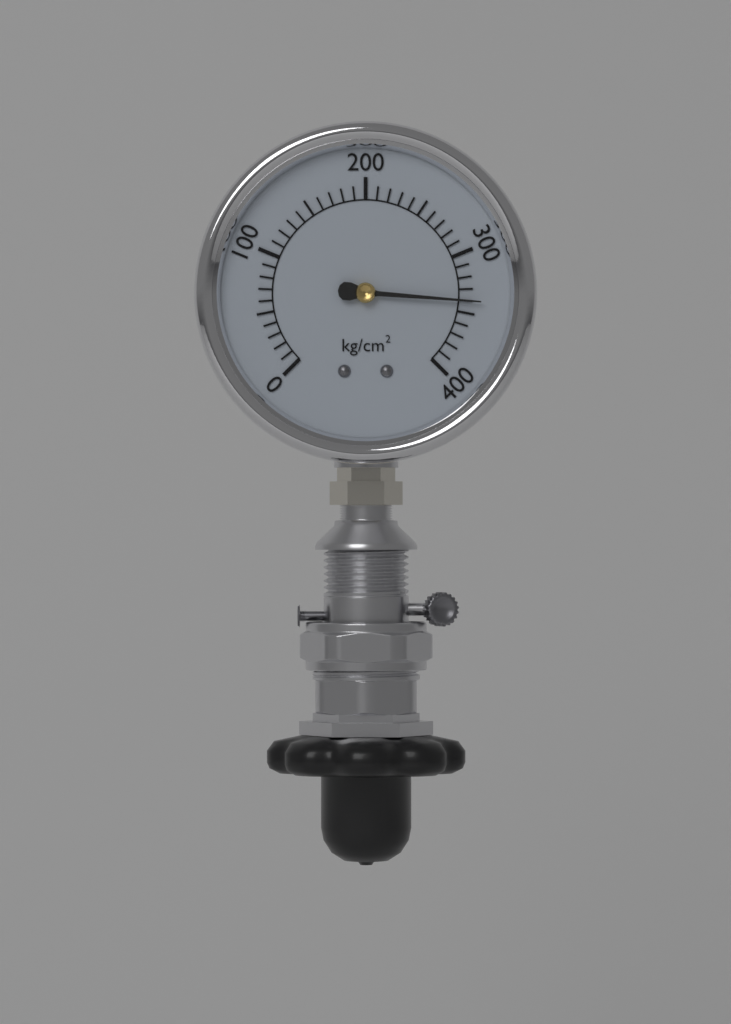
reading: 340 kg/cm²
